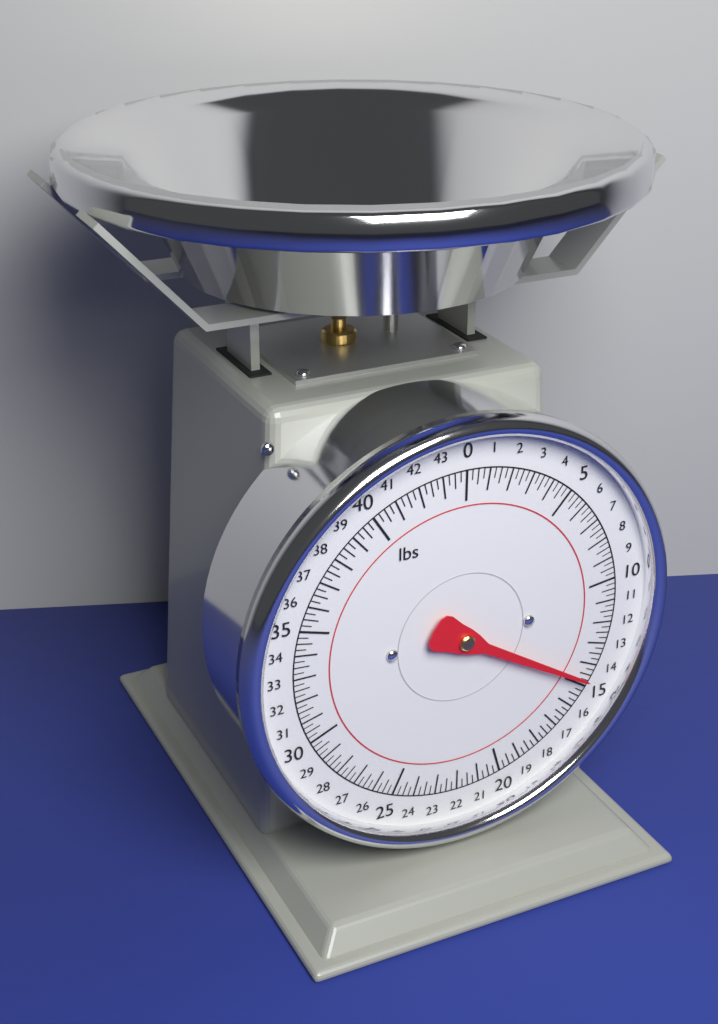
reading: 14.75 lbs
